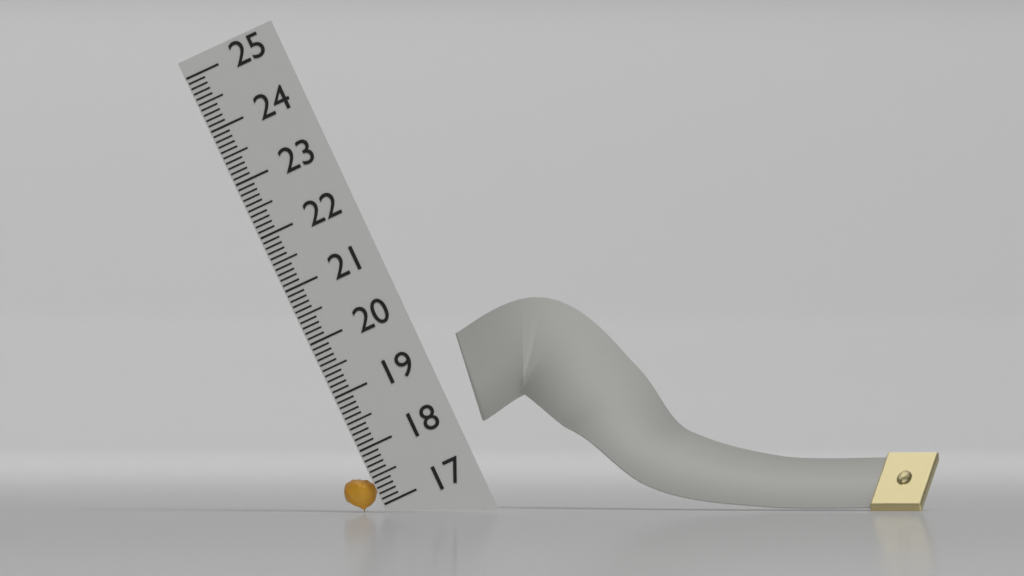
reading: 17.6 (no unit)
